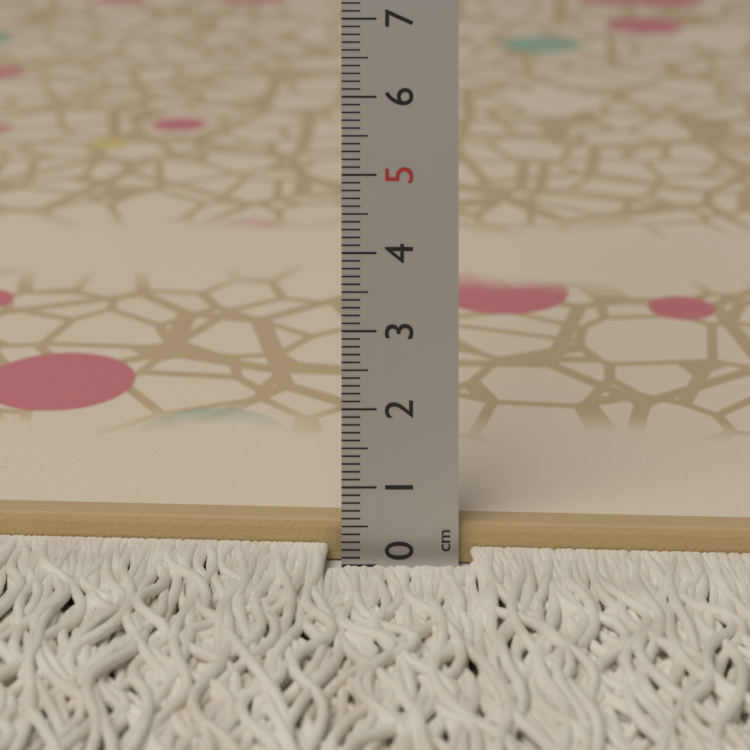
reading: 0.5 cm
